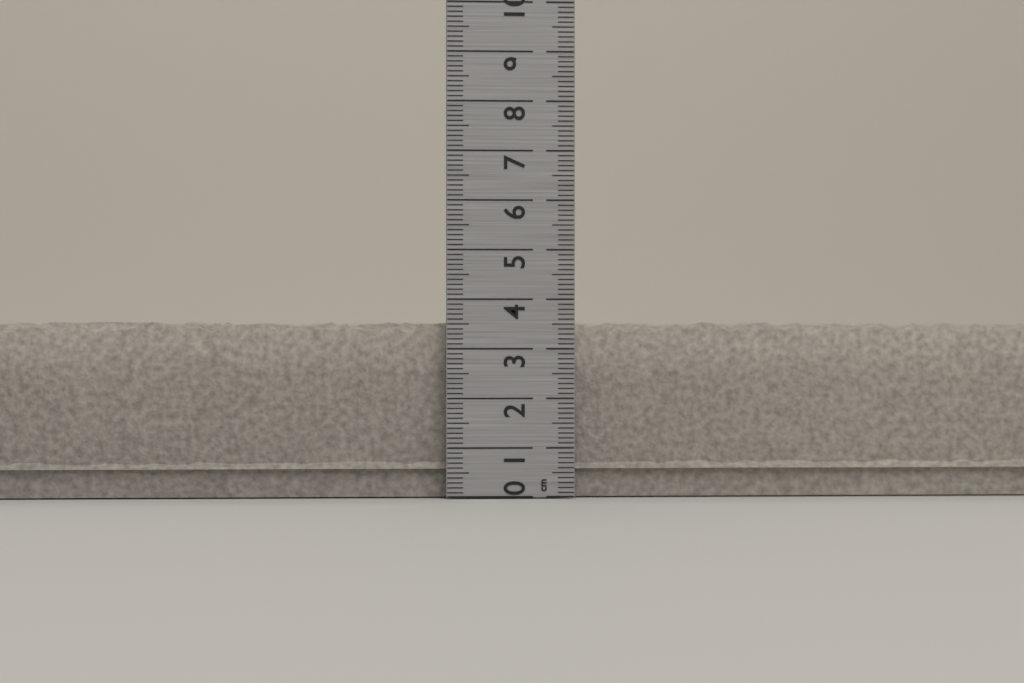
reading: 3.6 cm
